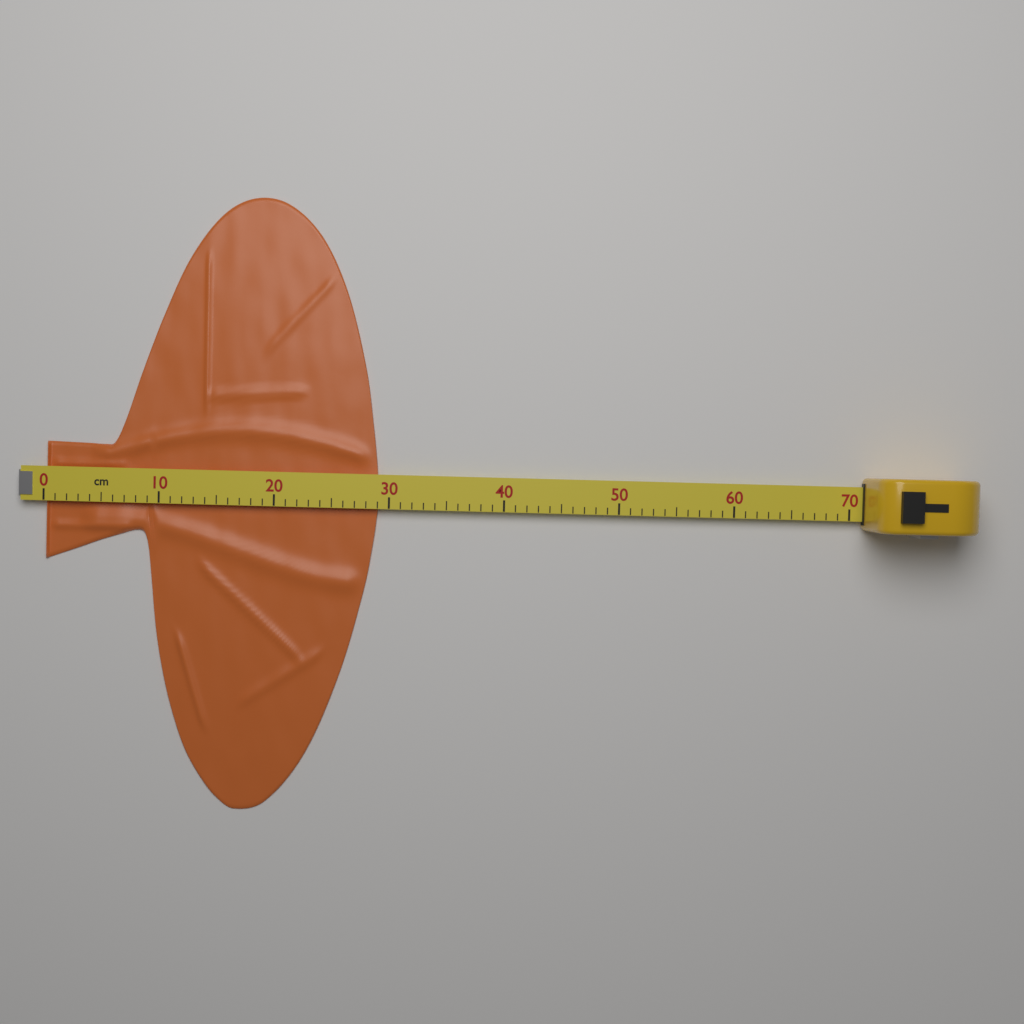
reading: 29 cm
